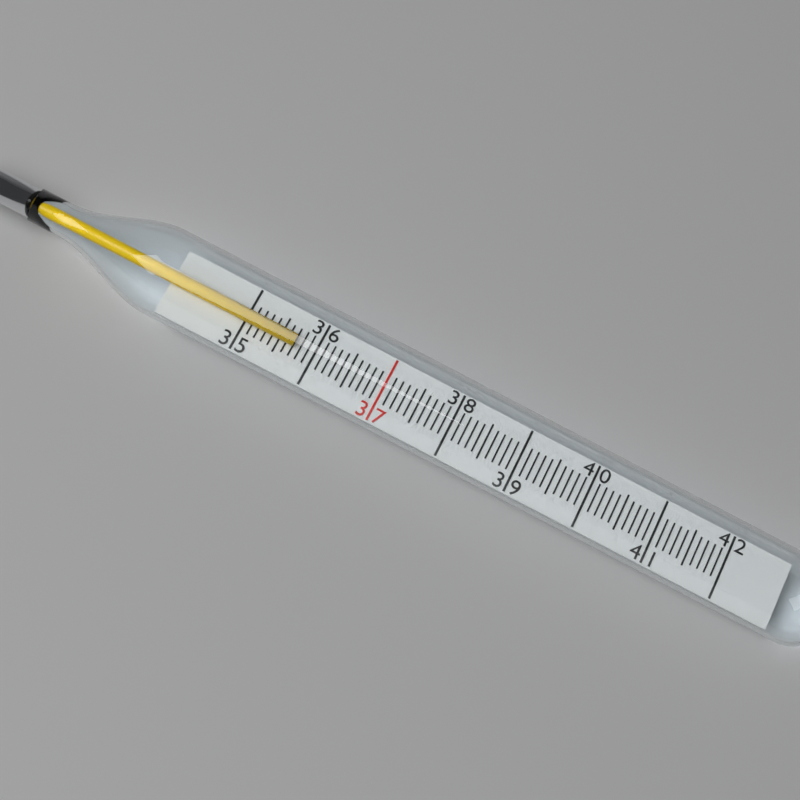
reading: 35.7 (no unit)
